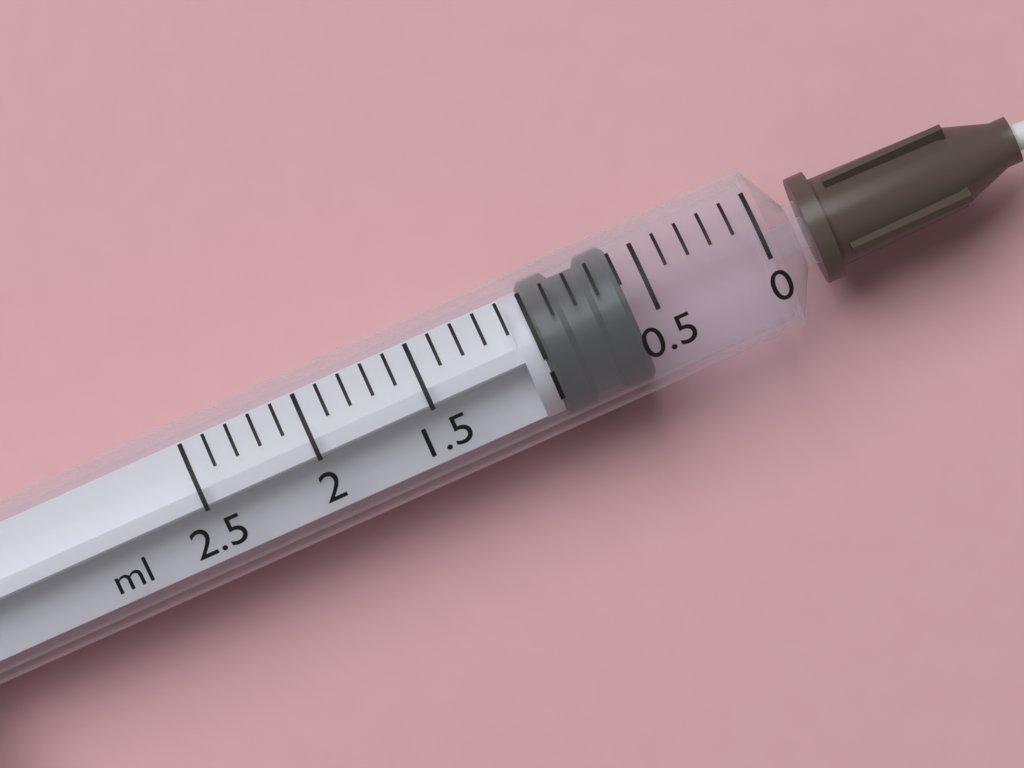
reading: 0.6 ml
